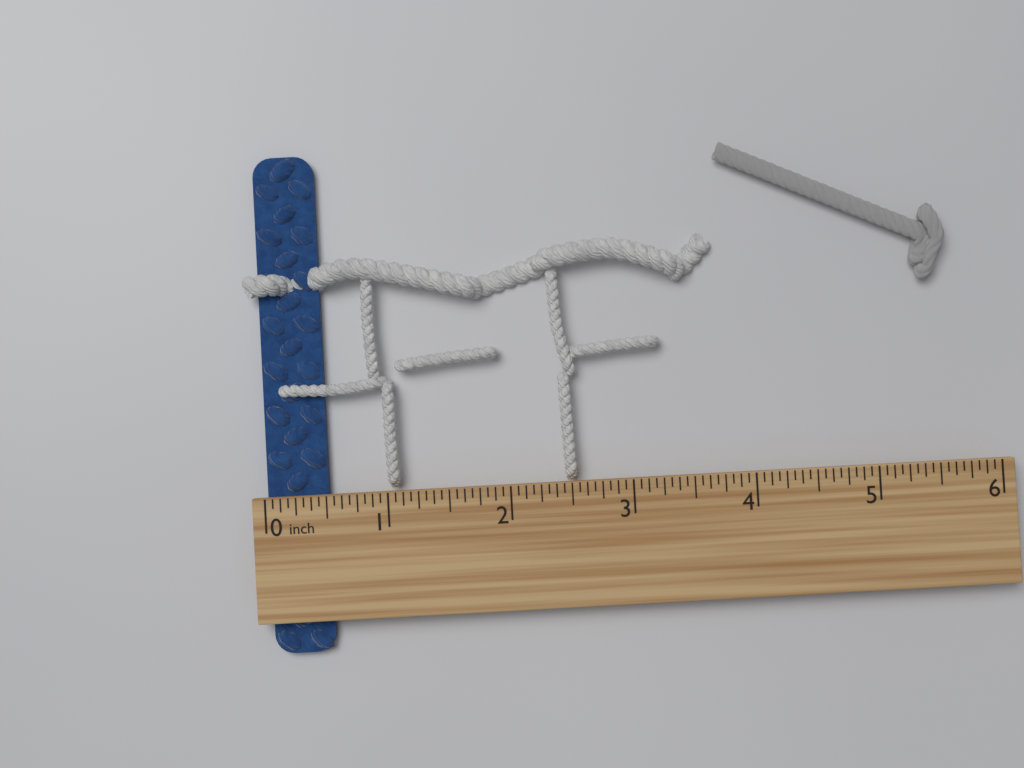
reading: 0.5000 inch
